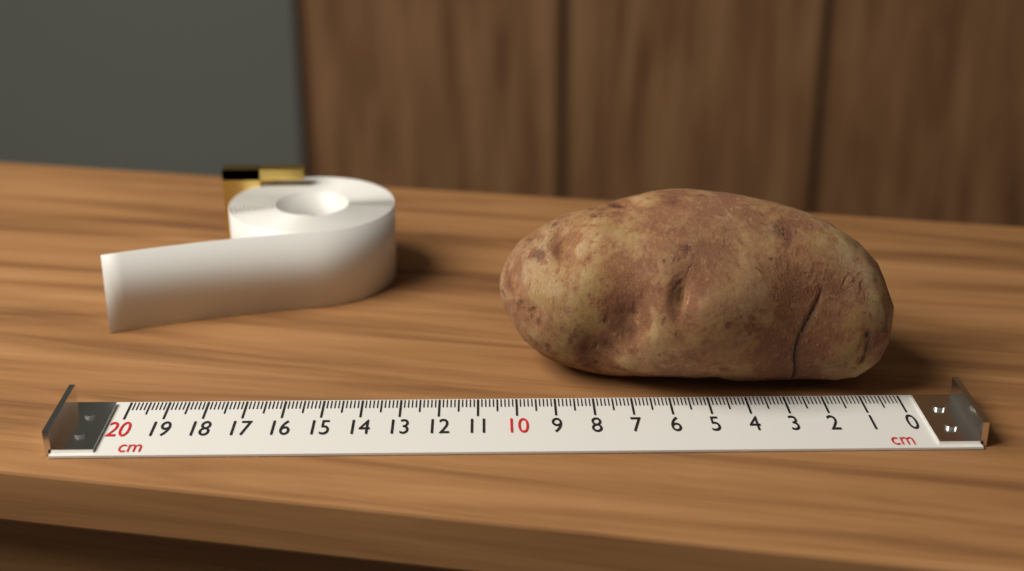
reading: 10.4 cm
